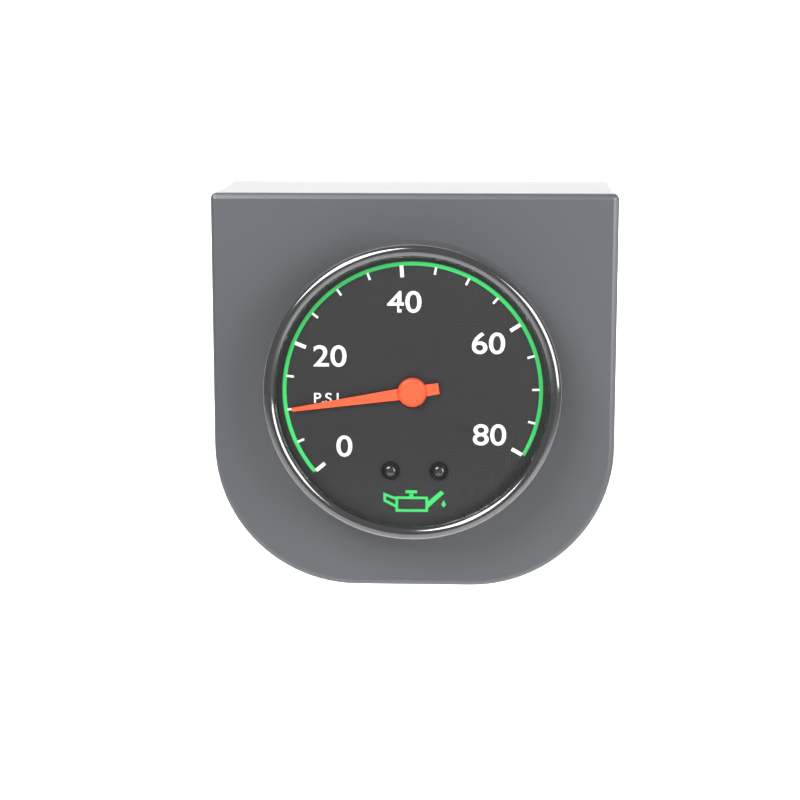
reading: 10 psi
